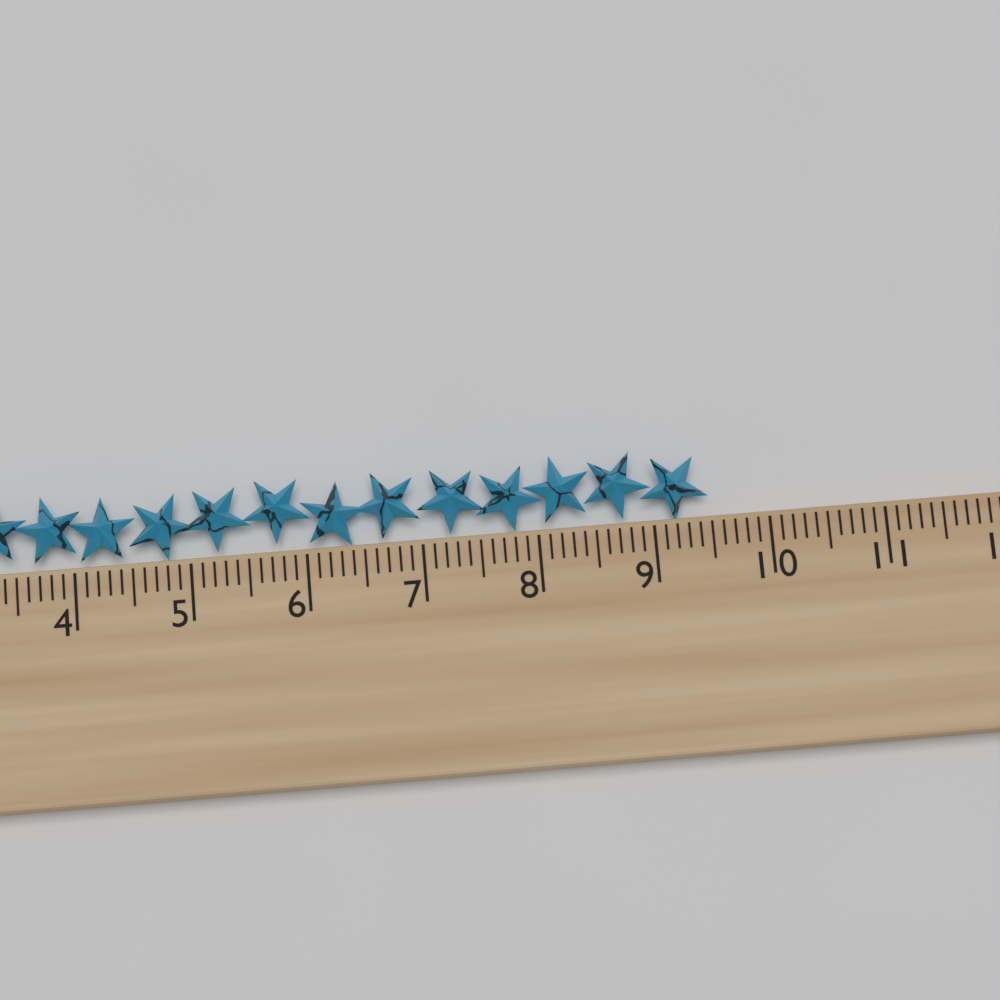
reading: 9.5 cm
